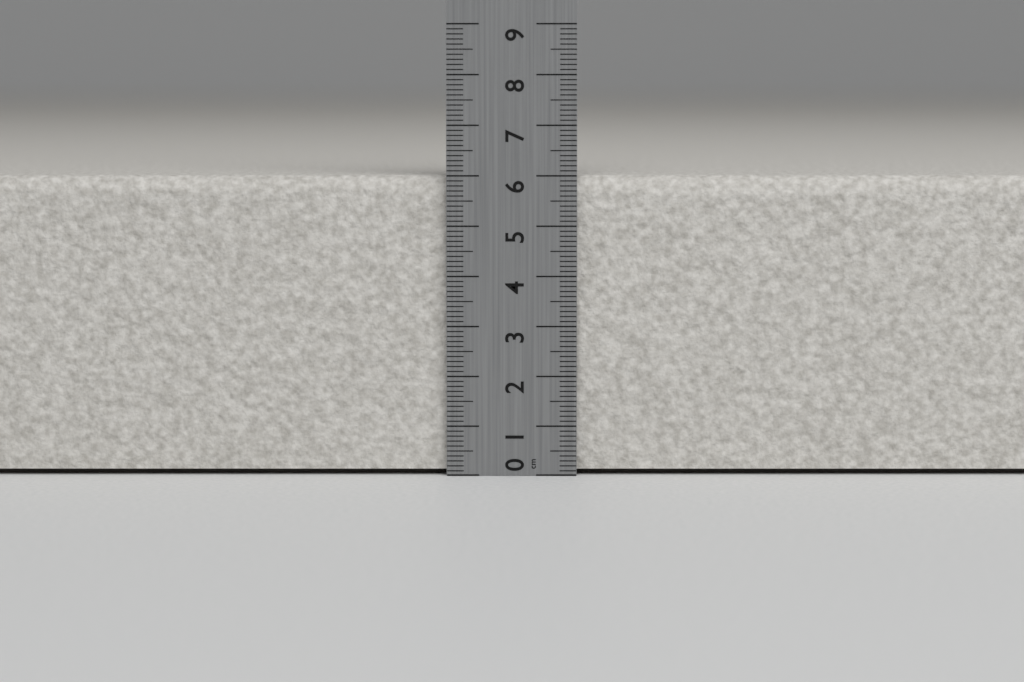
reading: 6.0 cm
